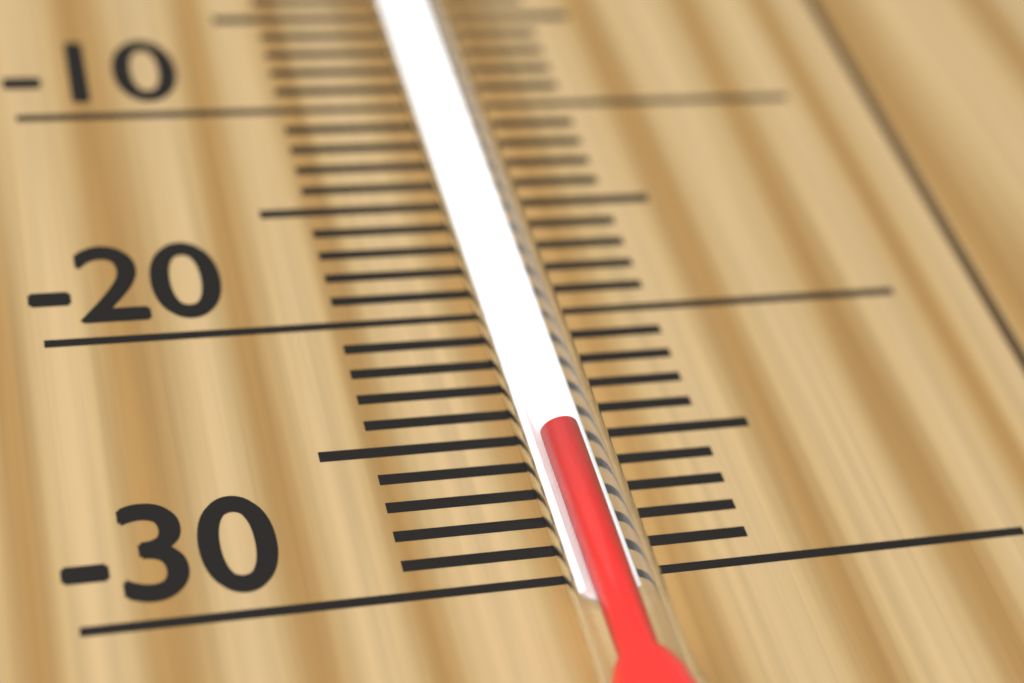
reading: -26 °C
